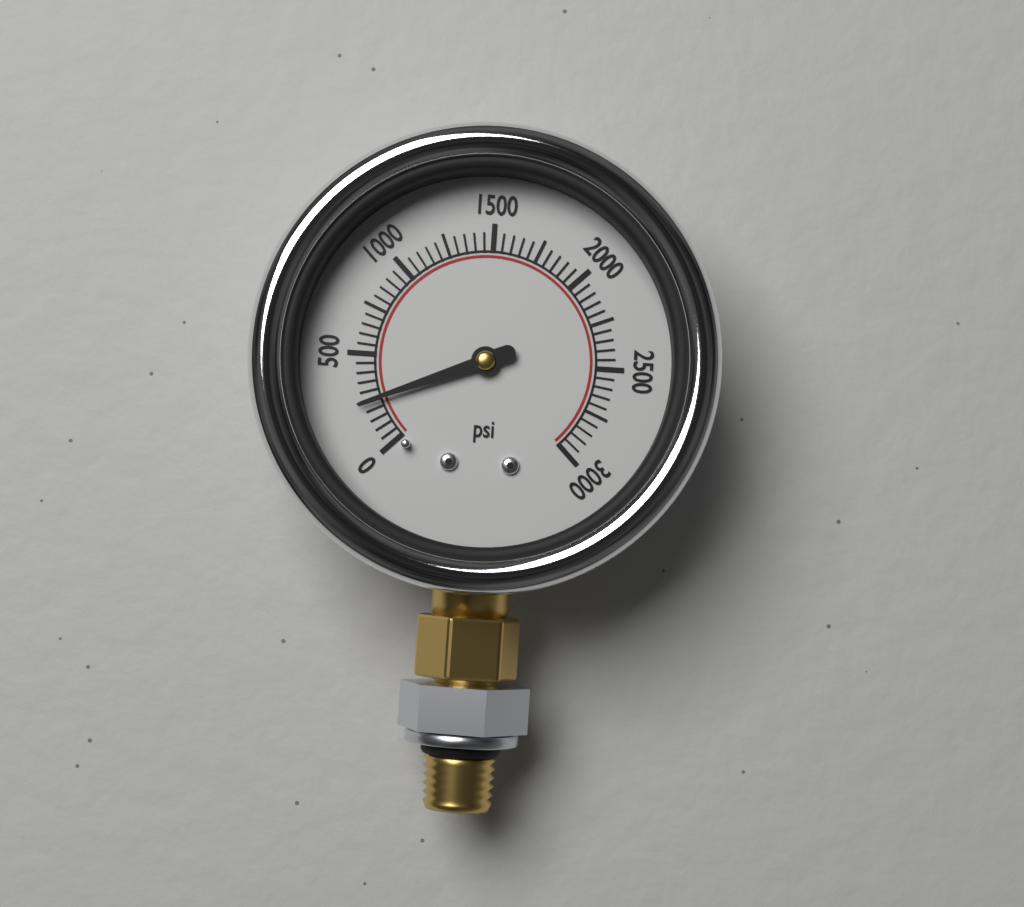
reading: 250 psi
